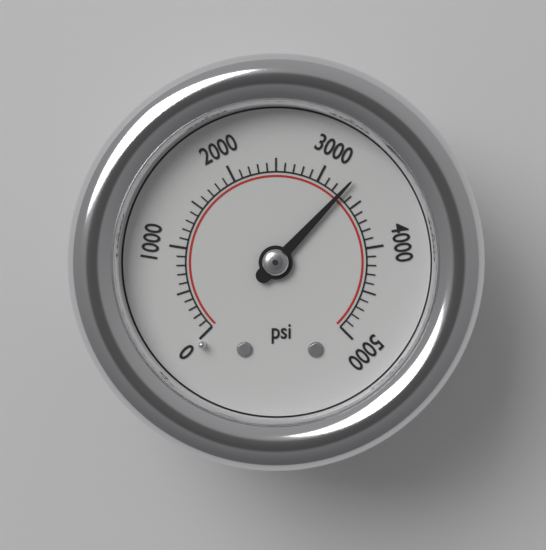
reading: 3300 psi
